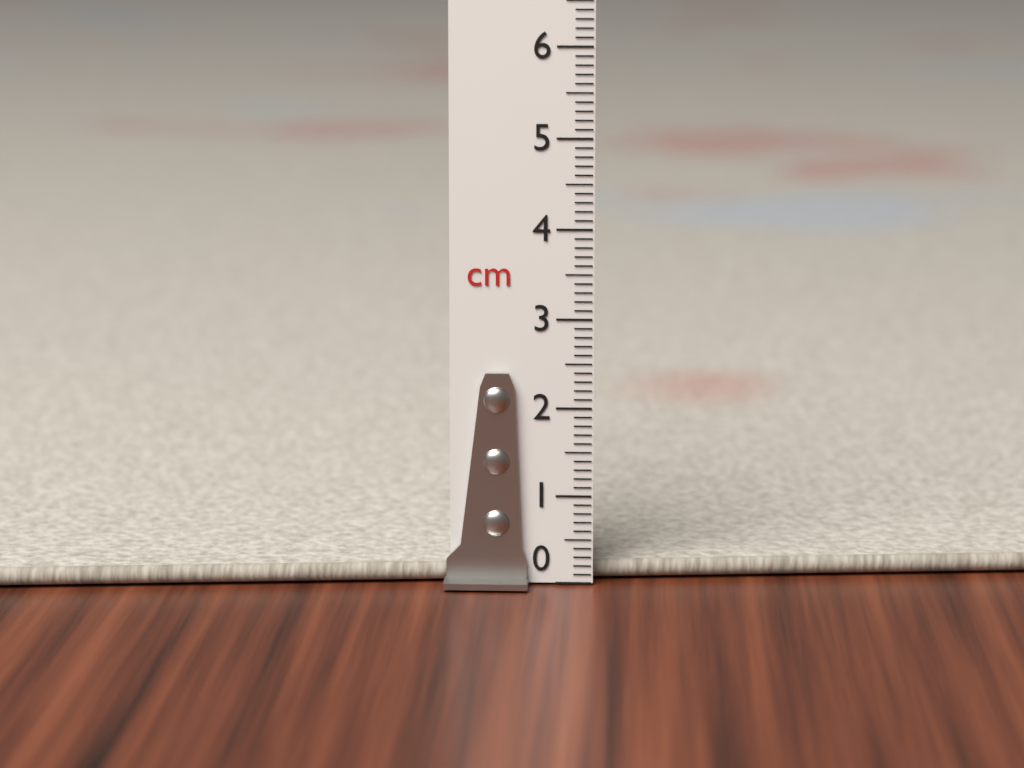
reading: 0.2 cm
